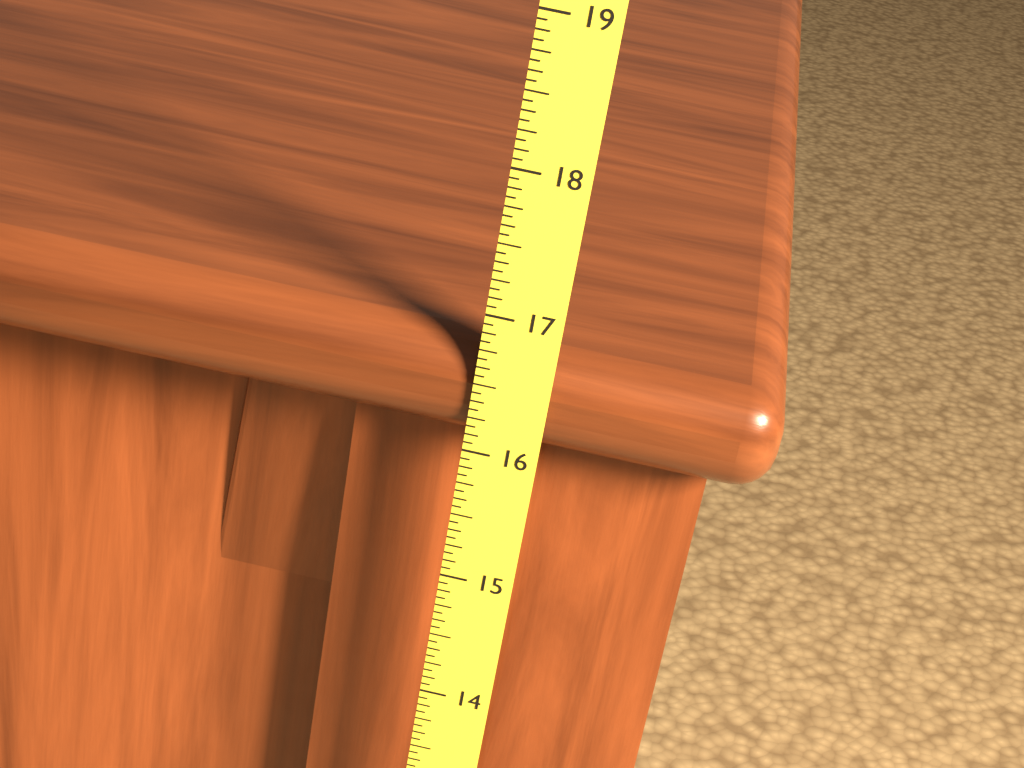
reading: 16.7500 (no unit)
